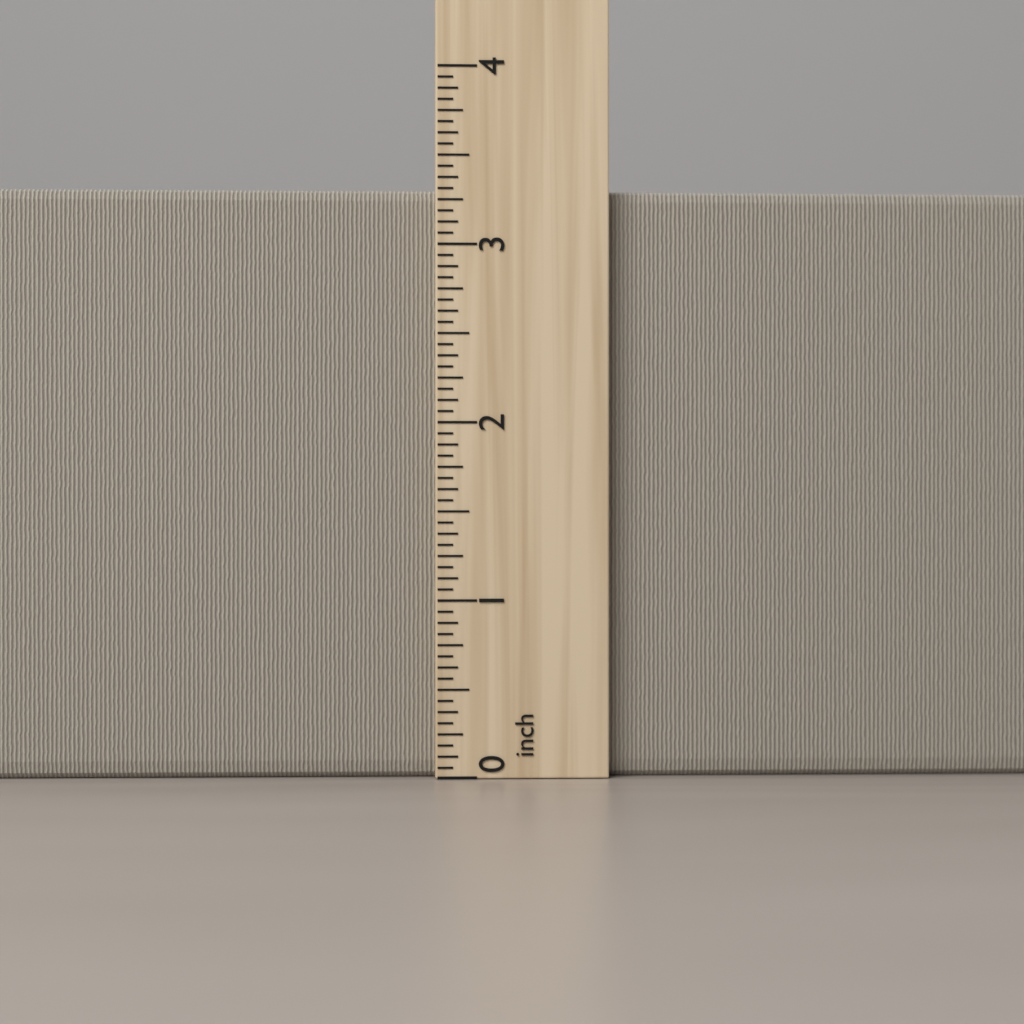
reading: 3.3125 inch
